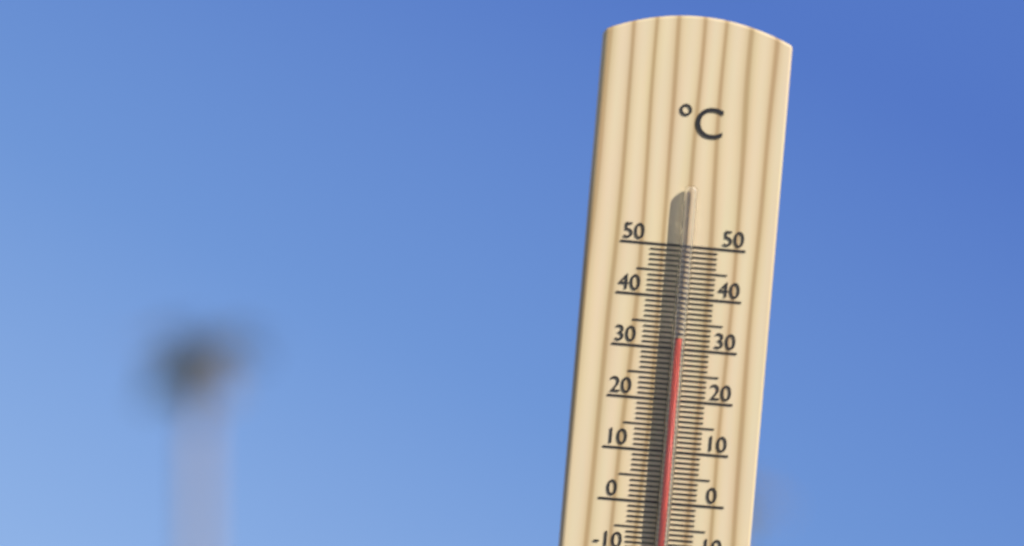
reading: 32 °C
